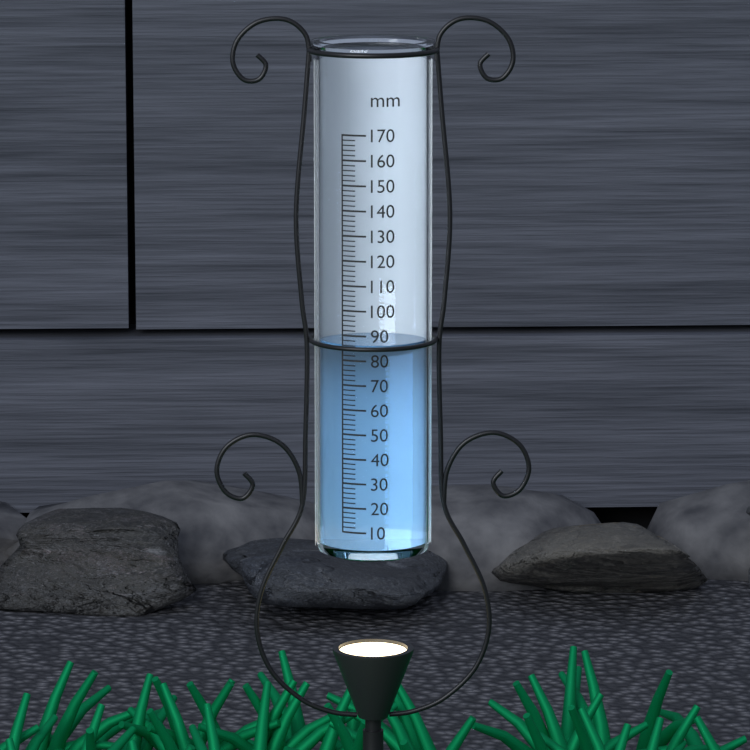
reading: 86 mm
